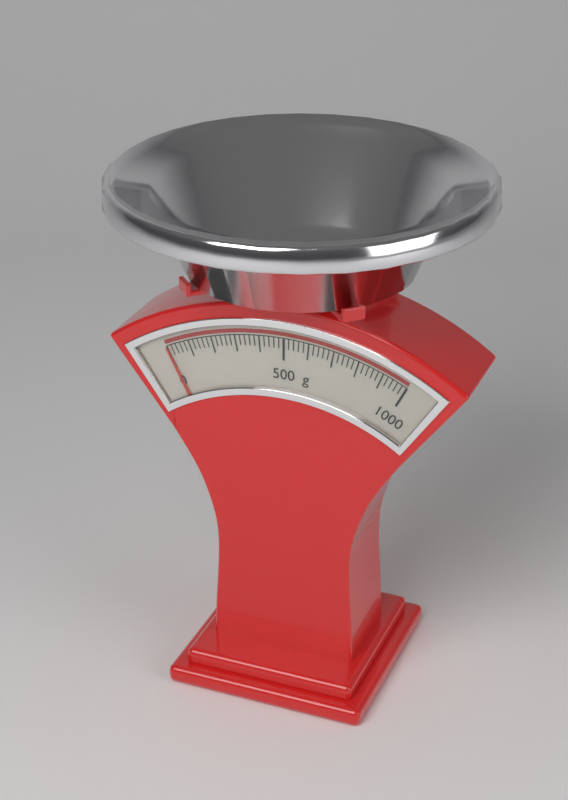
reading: 0 g
